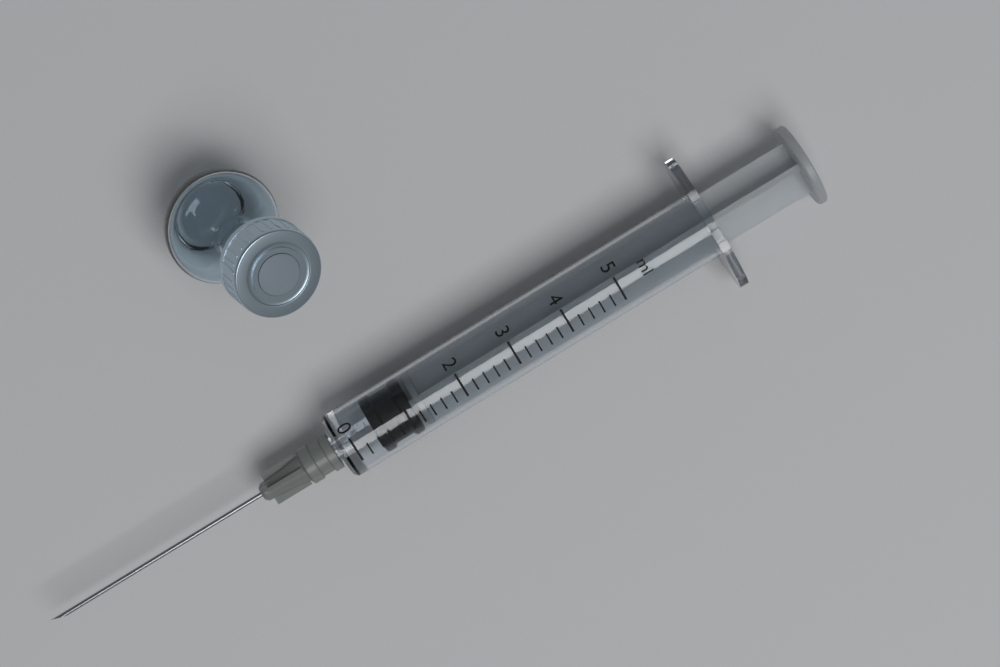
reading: 0.4 ml
